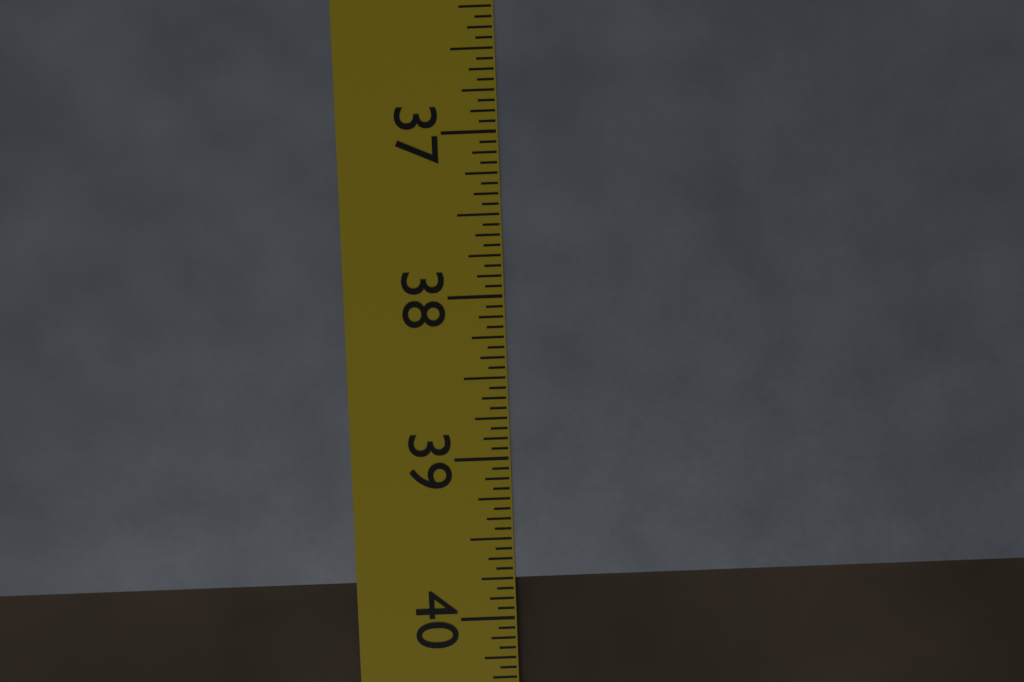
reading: 39.7500 in
